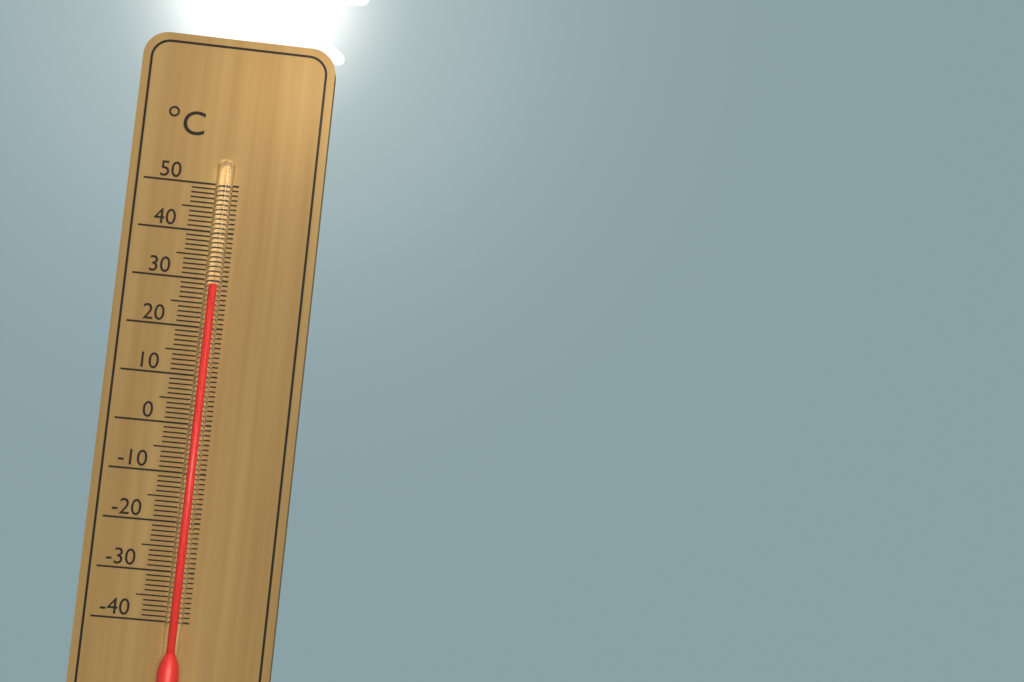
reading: 29 °C
